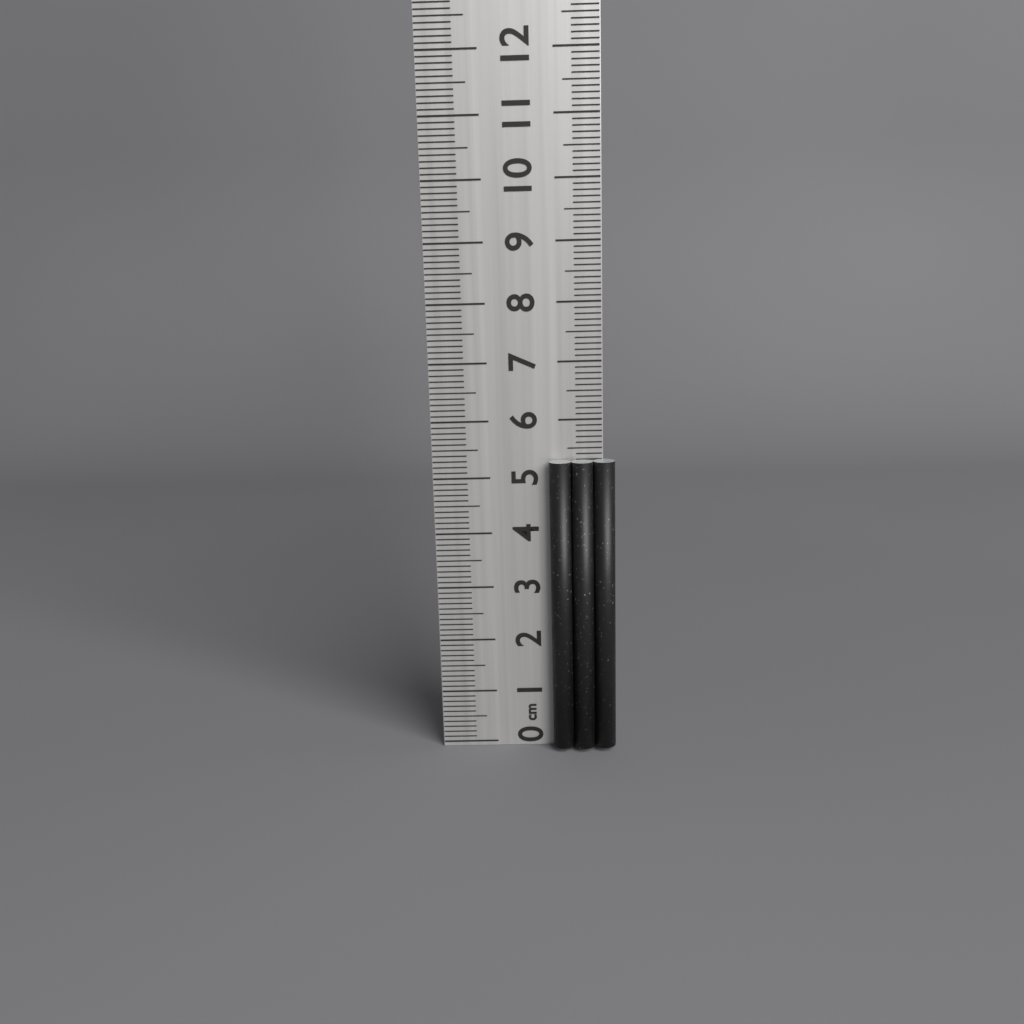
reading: 5.3 cm
